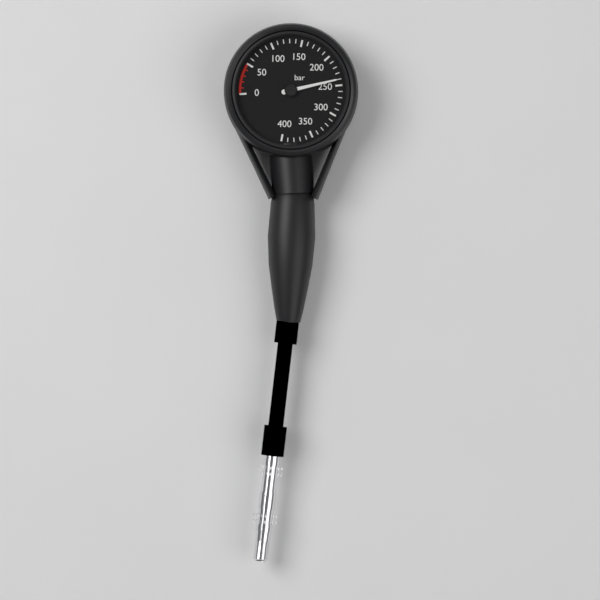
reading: 240 bar
